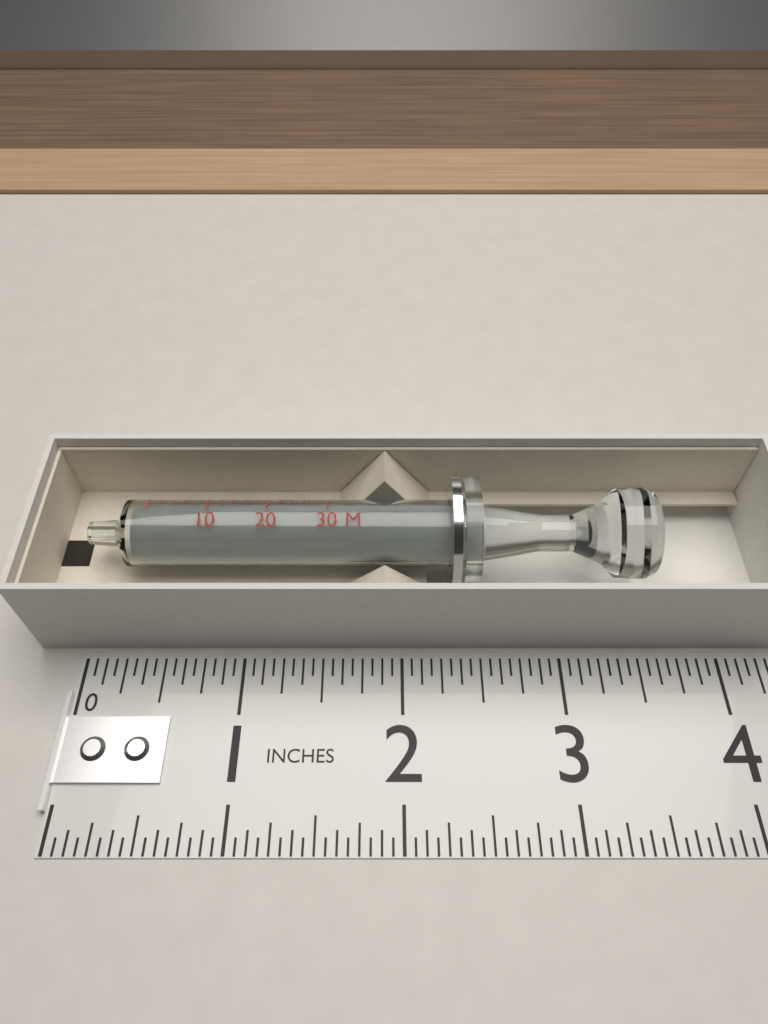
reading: 3.6000 in
